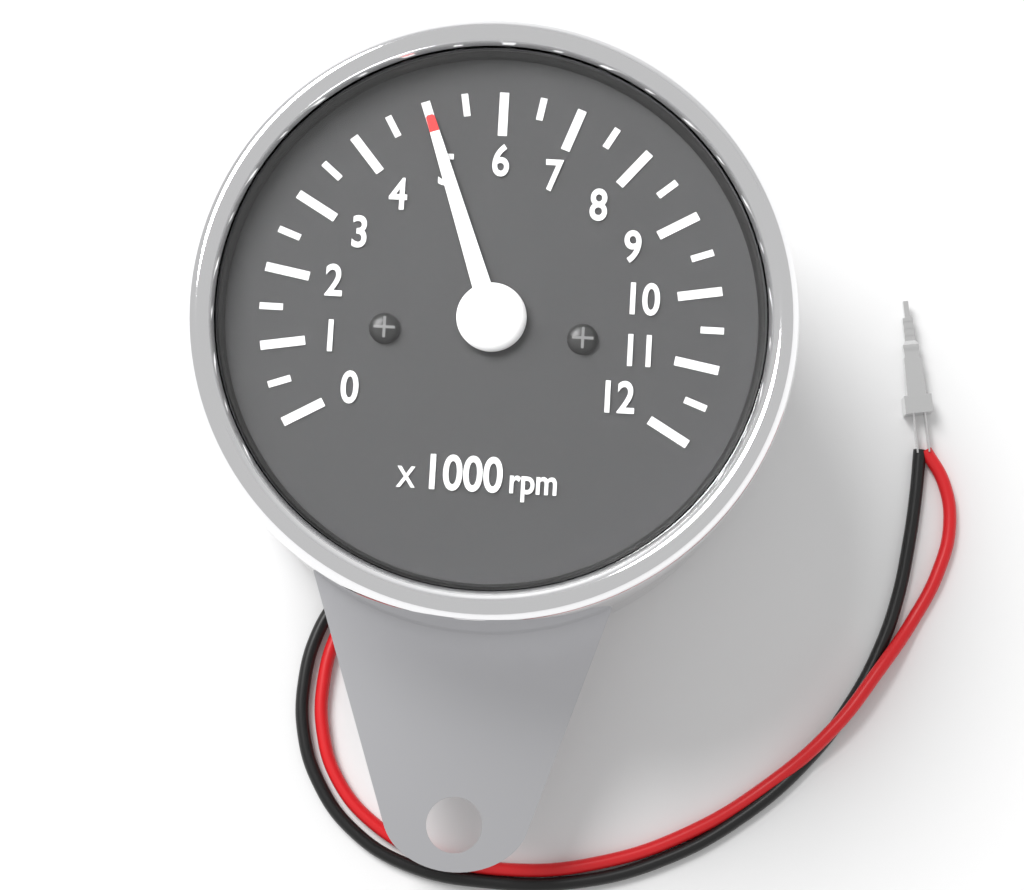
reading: 5.0 x1000 rpm
